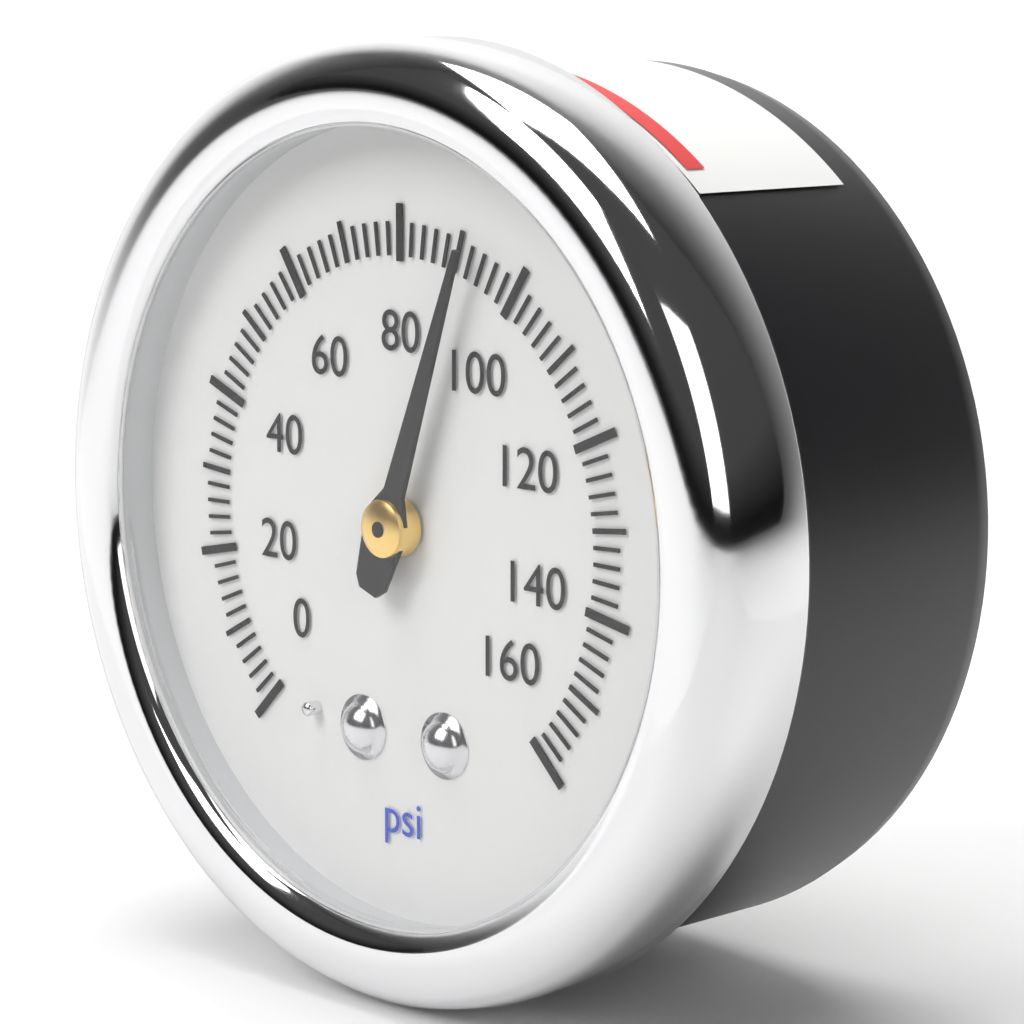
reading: 92 psi
